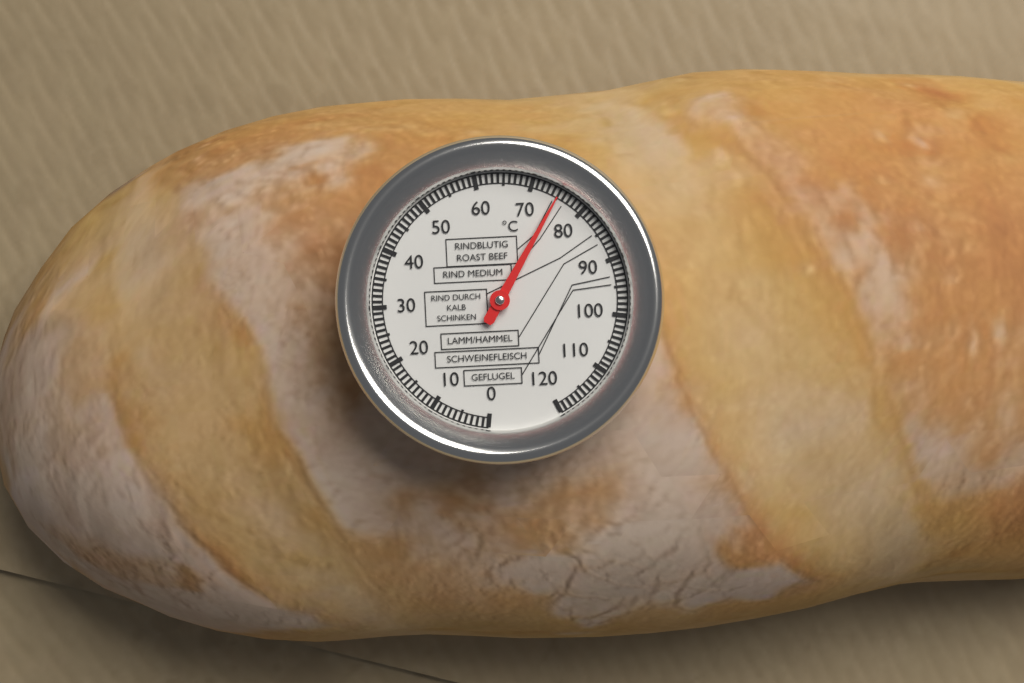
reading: 75 °C
